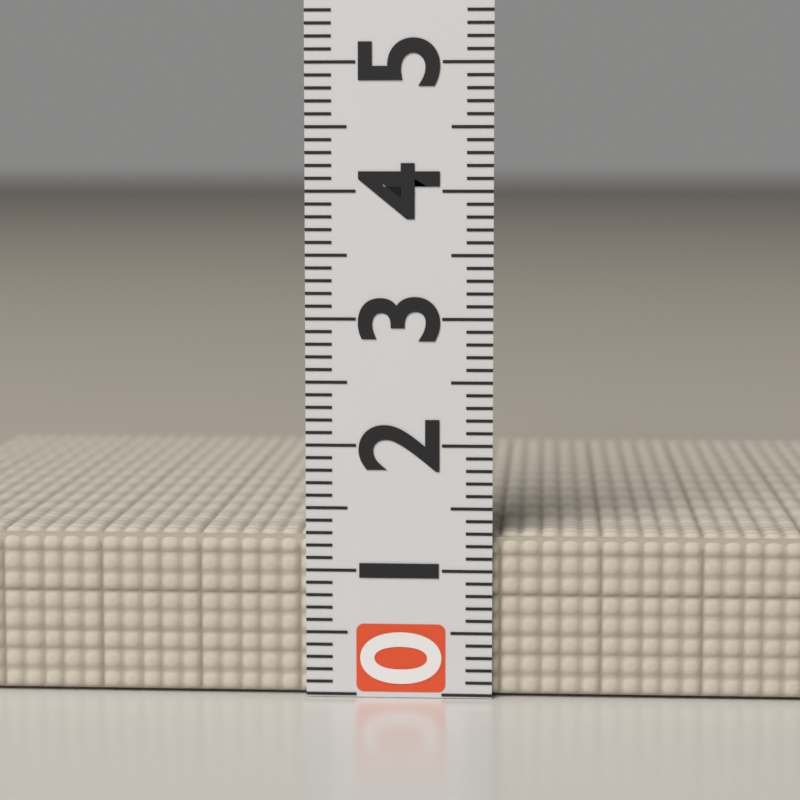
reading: 1.3 (no unit)
